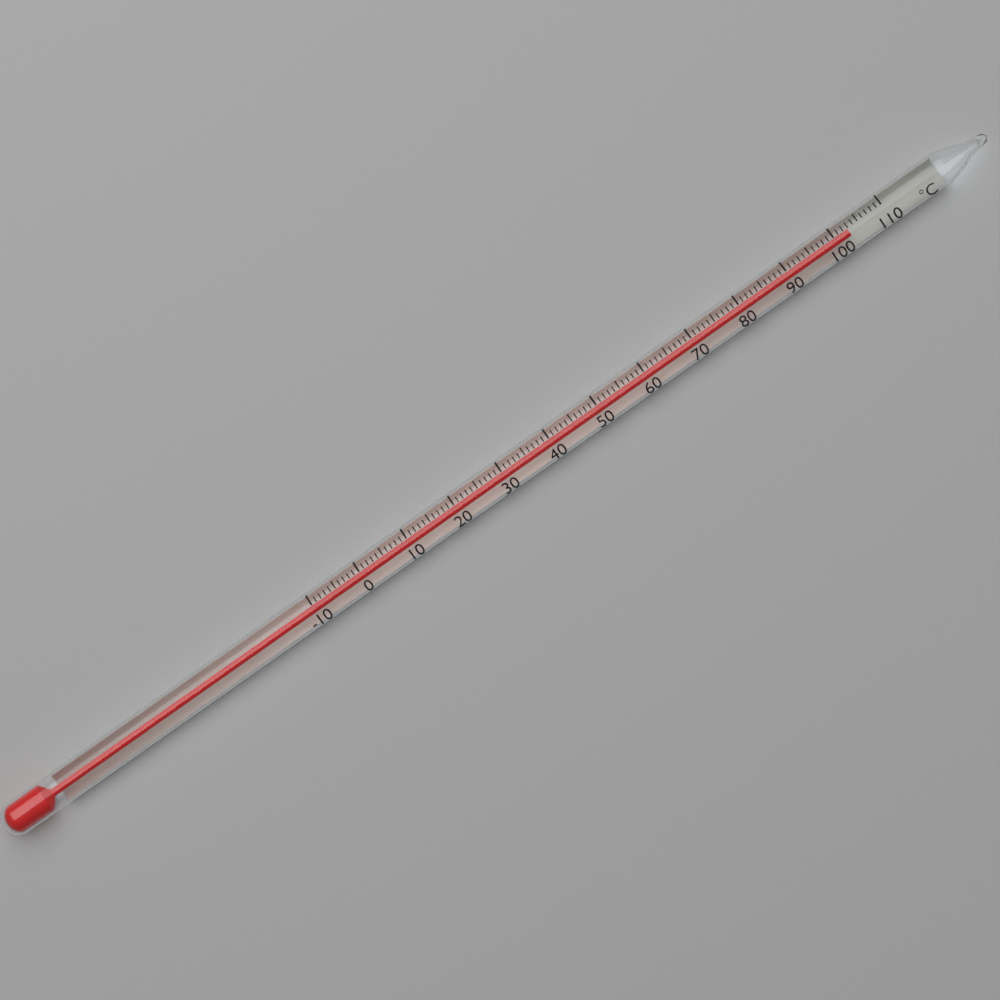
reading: 103 °C
